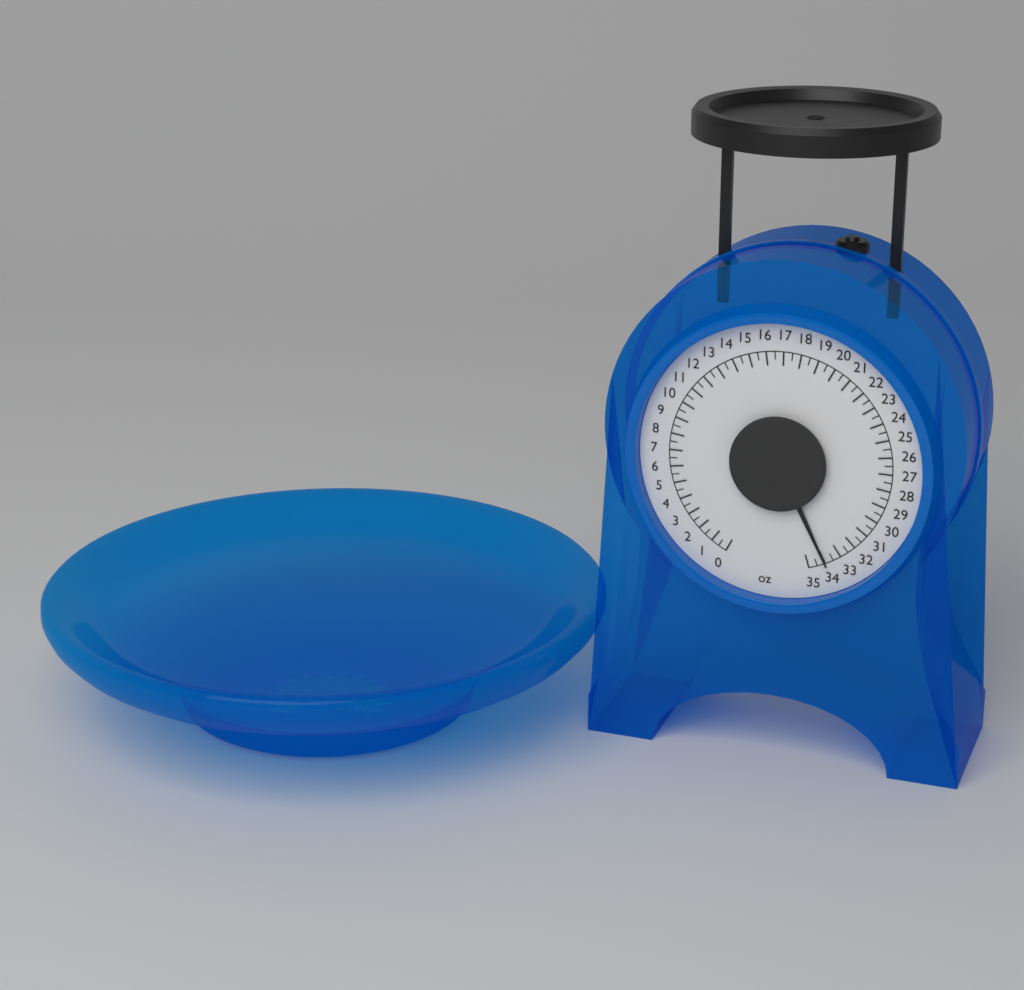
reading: 34.0 oz
